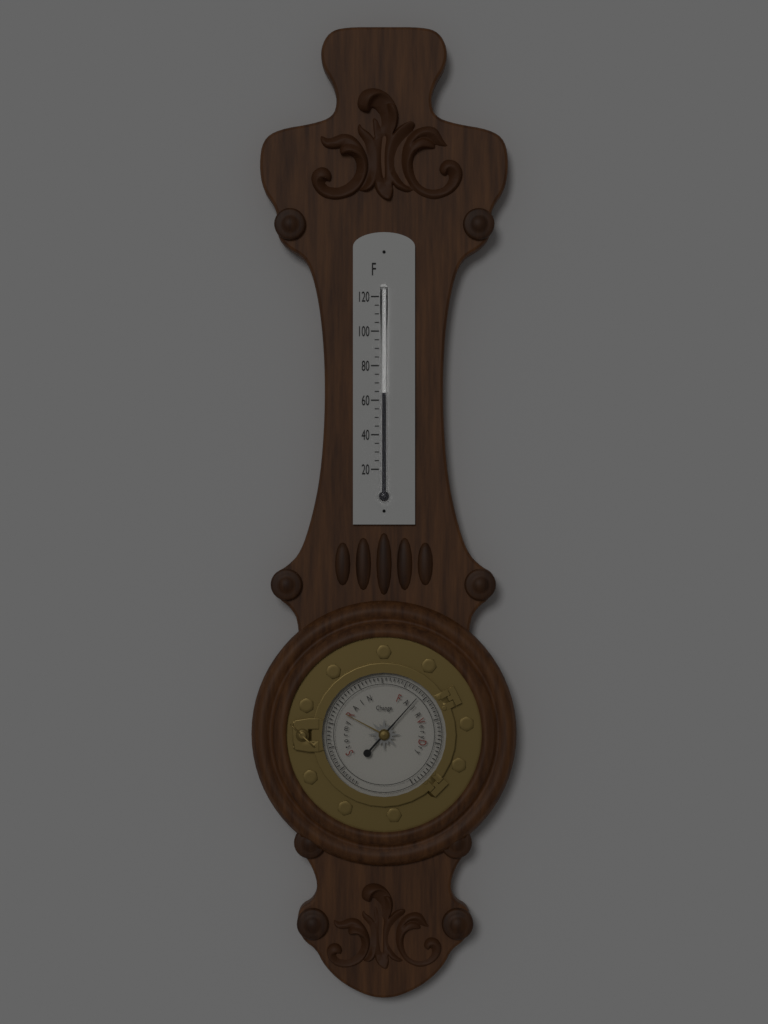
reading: 64 °F
